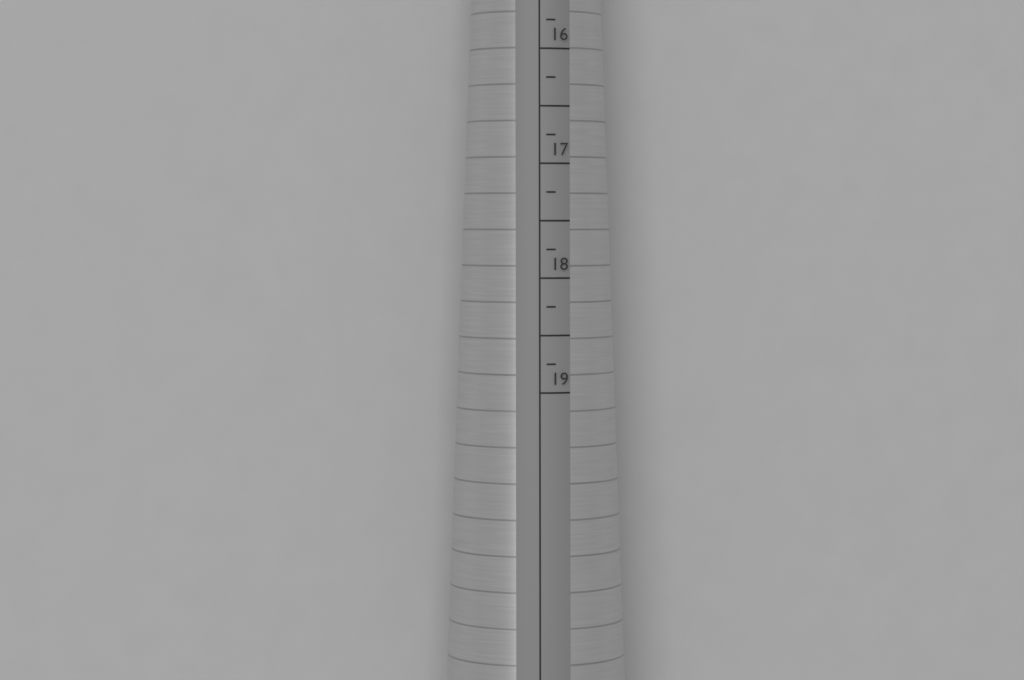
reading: 18.75 mm
